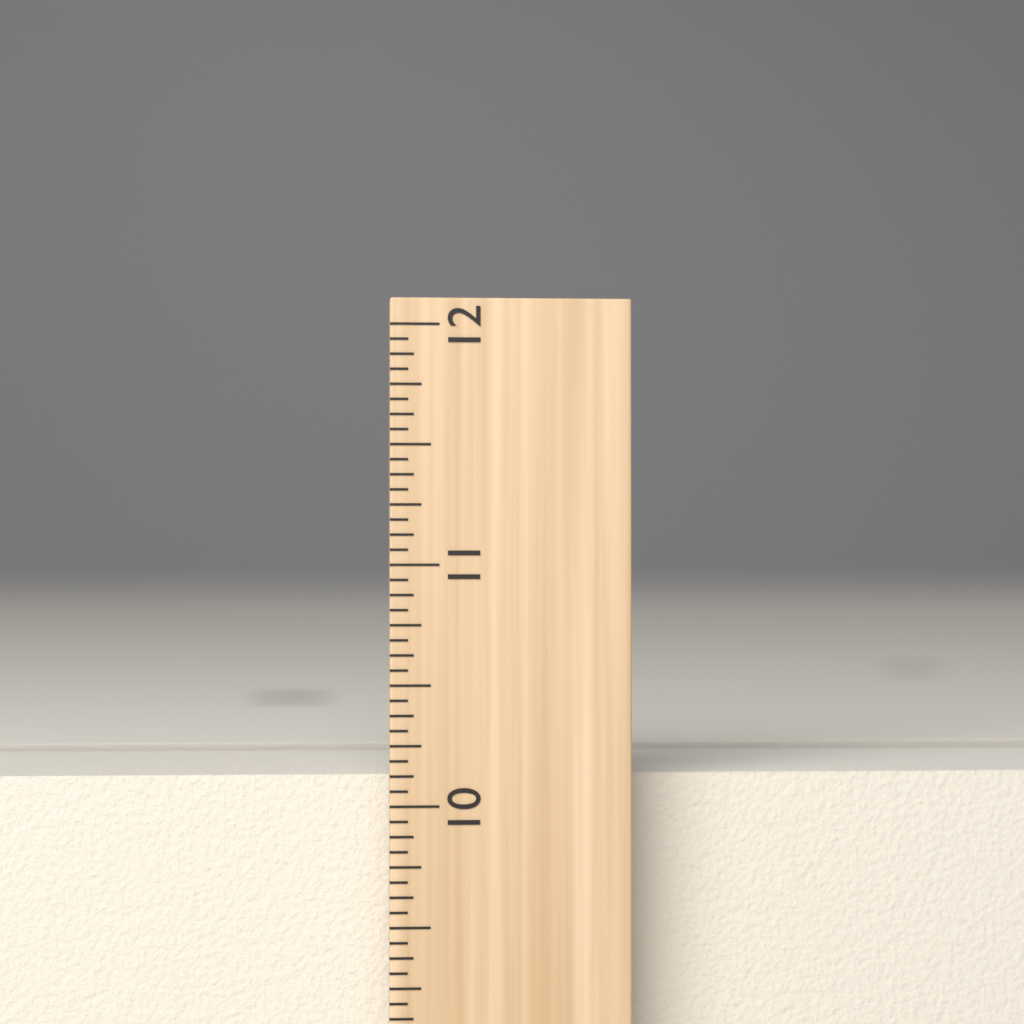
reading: 10.1250 inch
